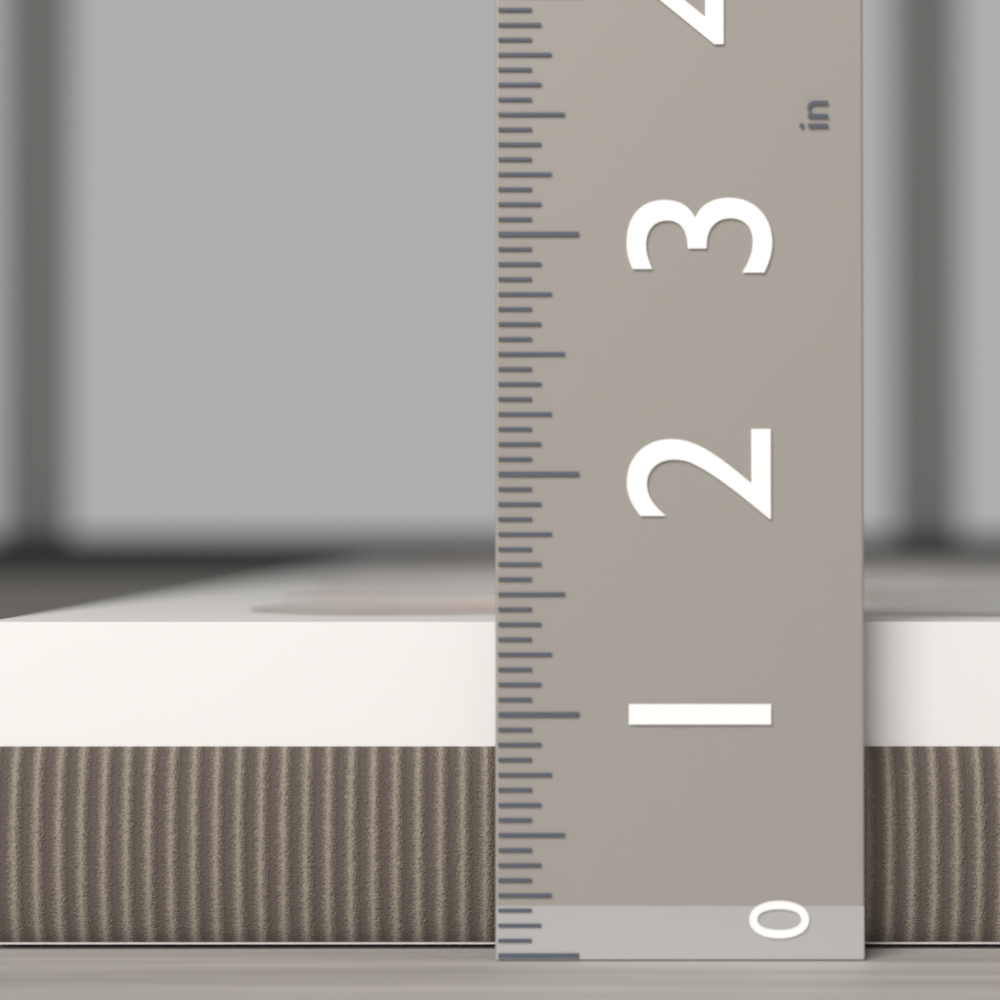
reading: 1.3750 in
